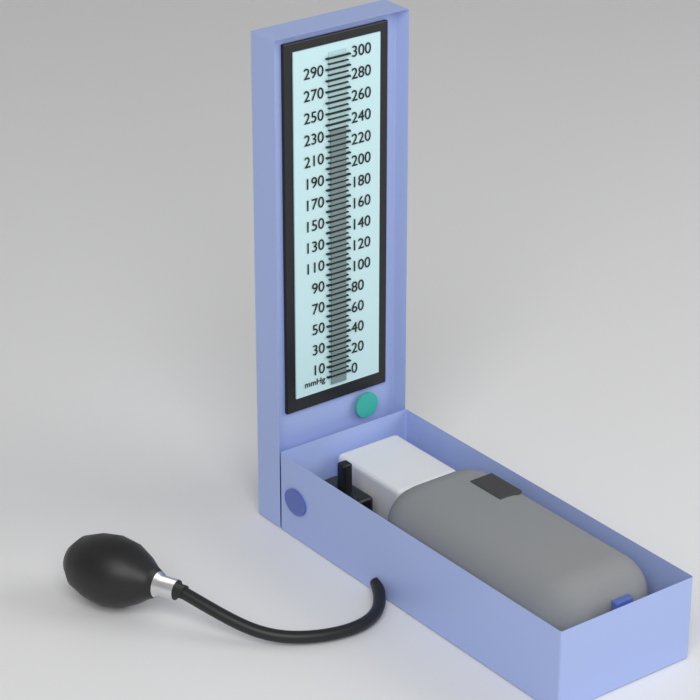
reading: 235 mmHg
